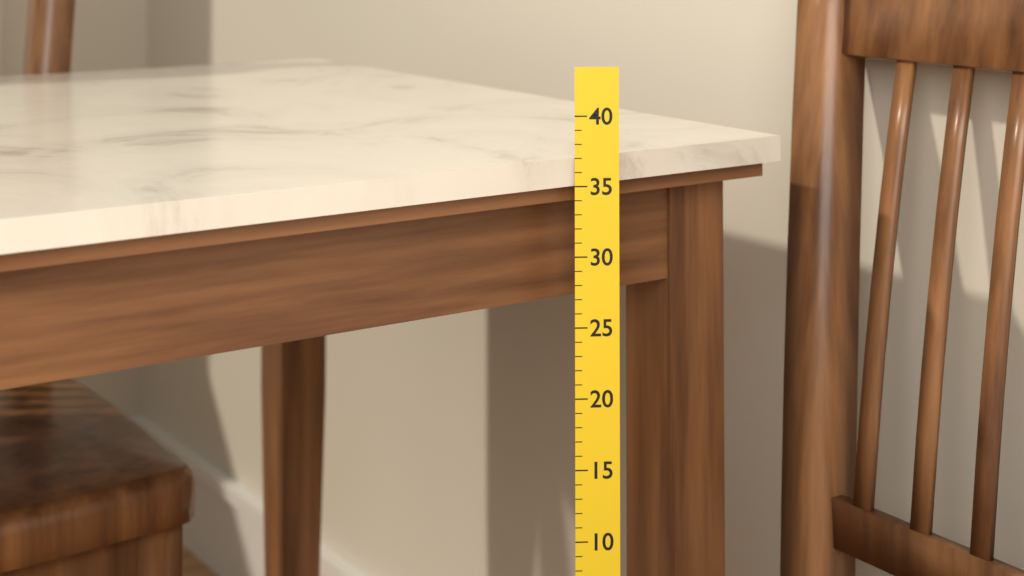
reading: 37 (no unit)
